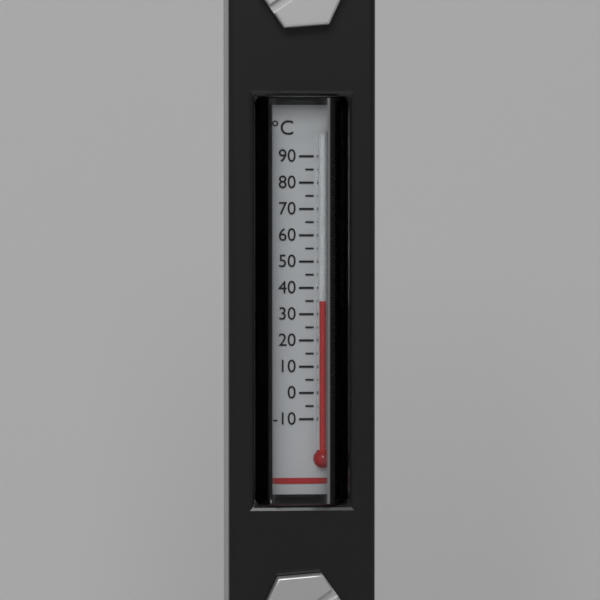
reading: 35 °C
